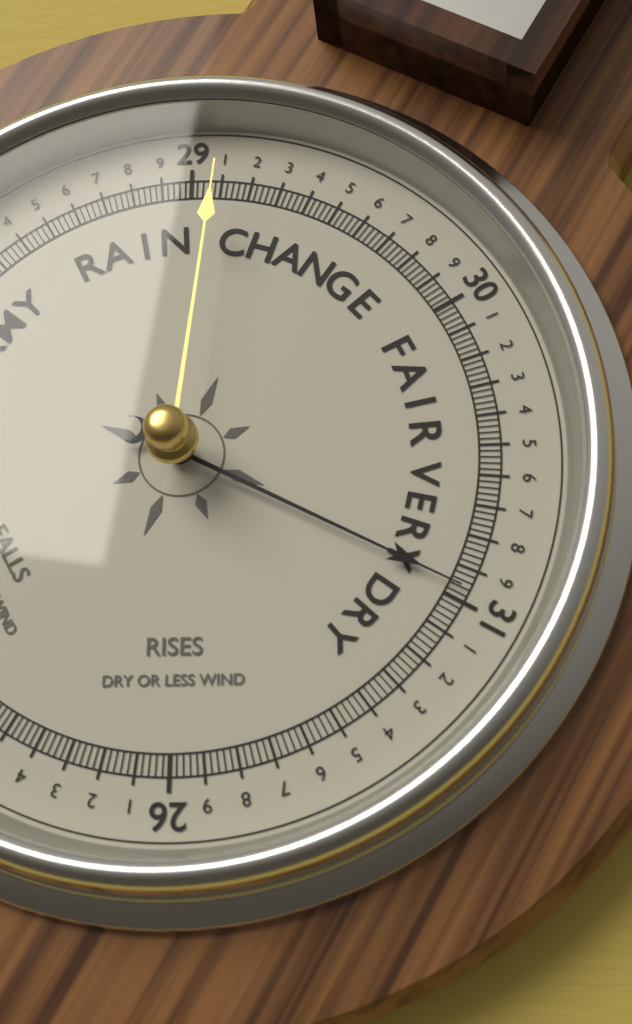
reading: 30.96 (no unit)
